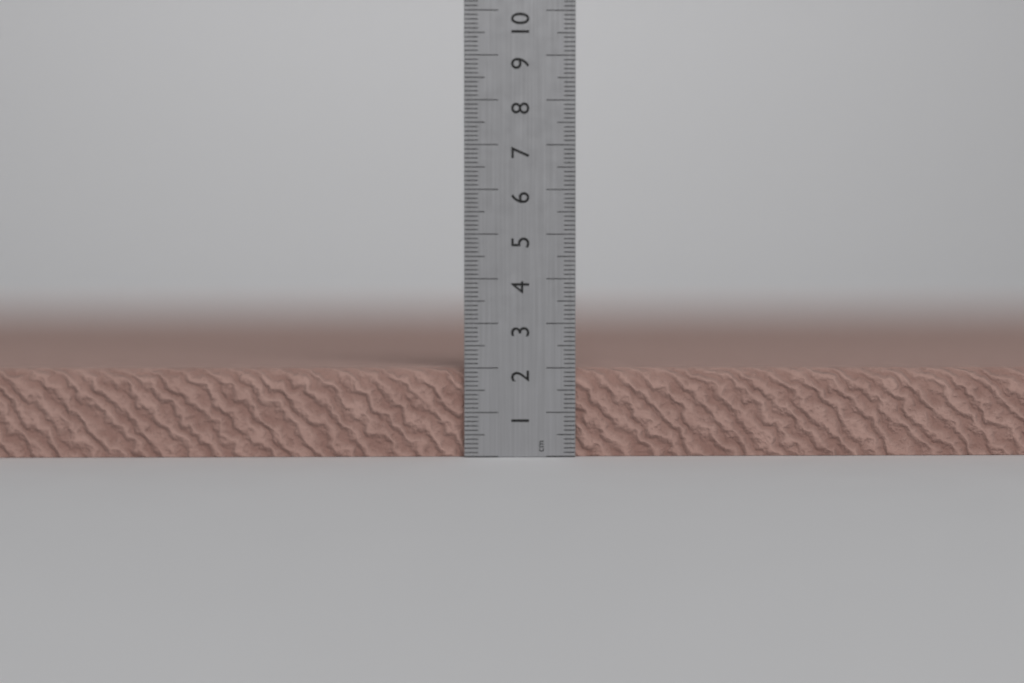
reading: 2.0 cm
